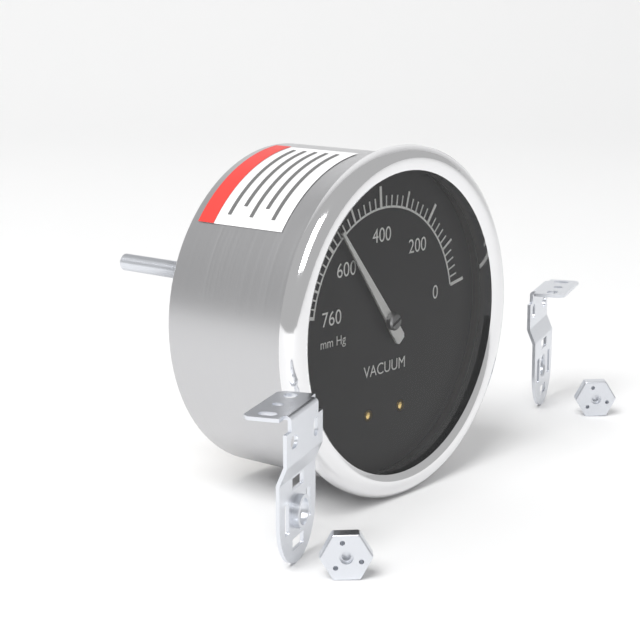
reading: 560 mm Hg
